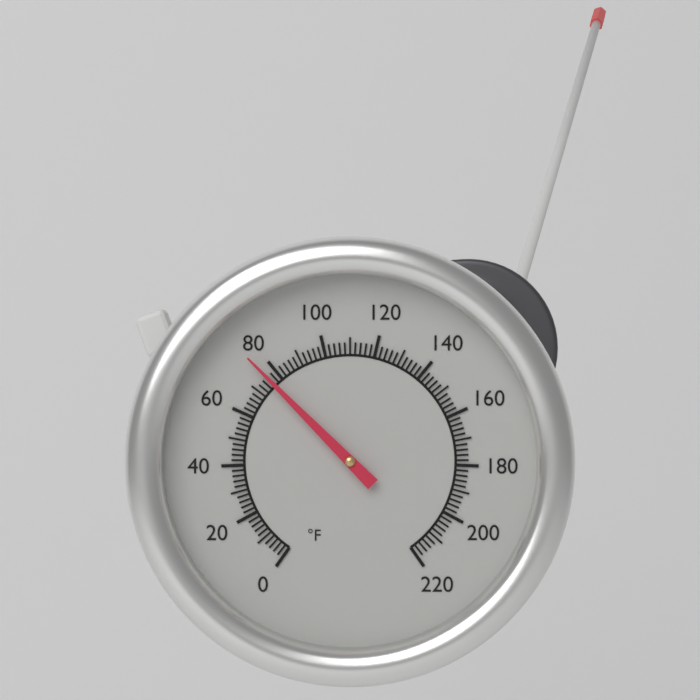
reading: 76 °F
